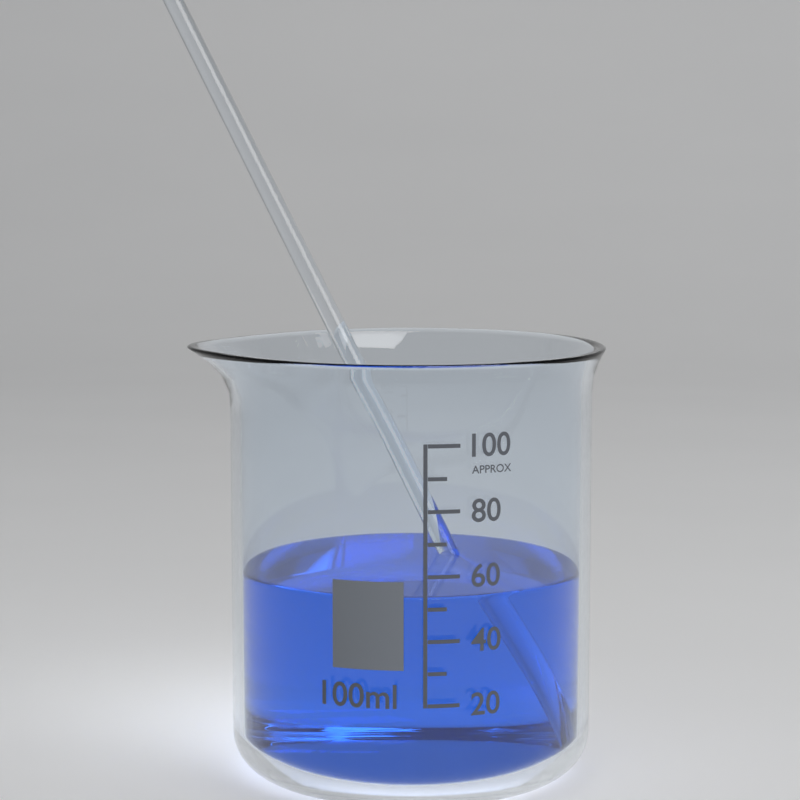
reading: 53 ml
